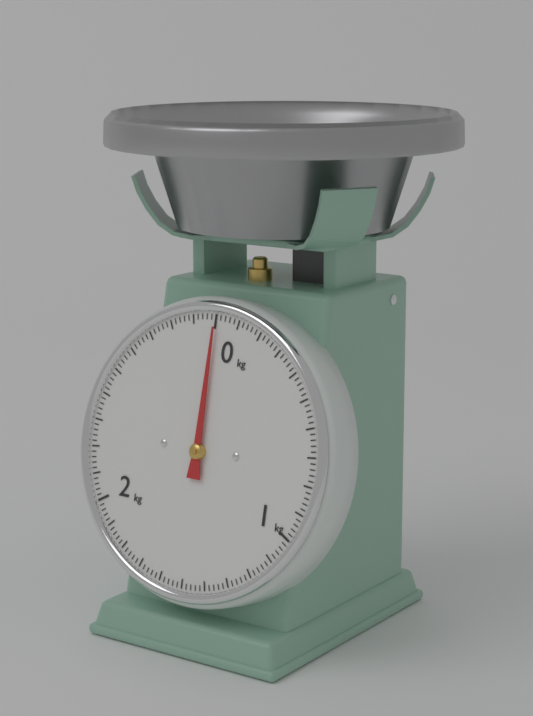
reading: 0.00 kg
